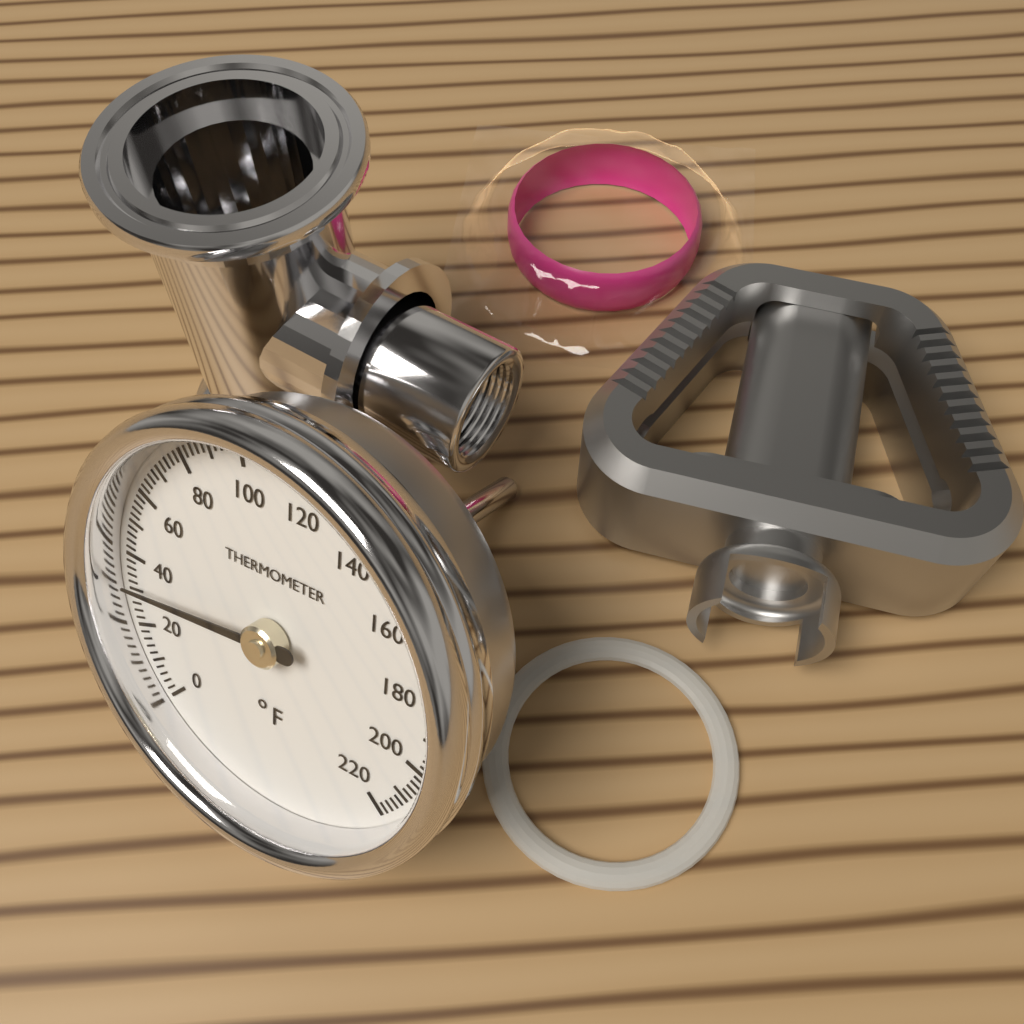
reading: 32 °F
